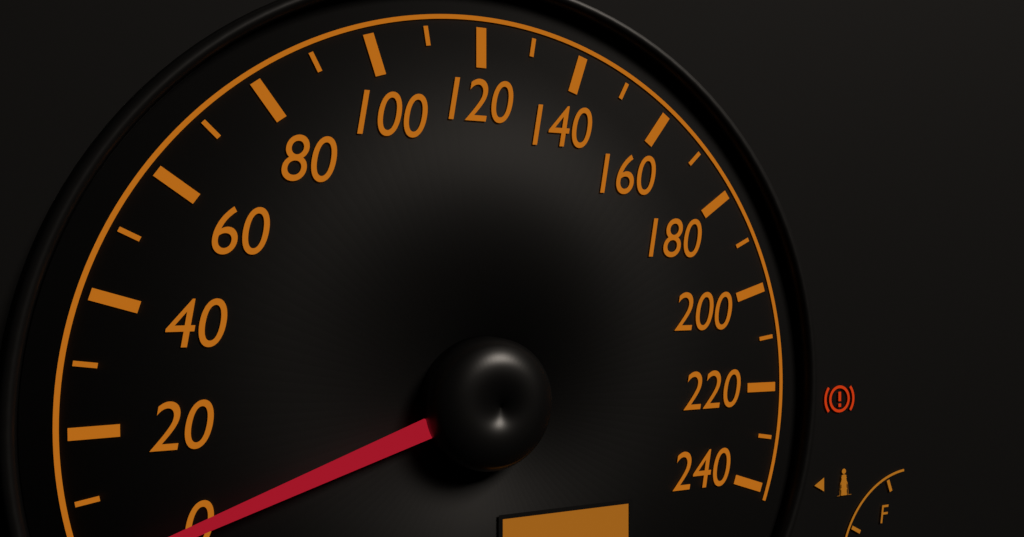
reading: 0 km/h
